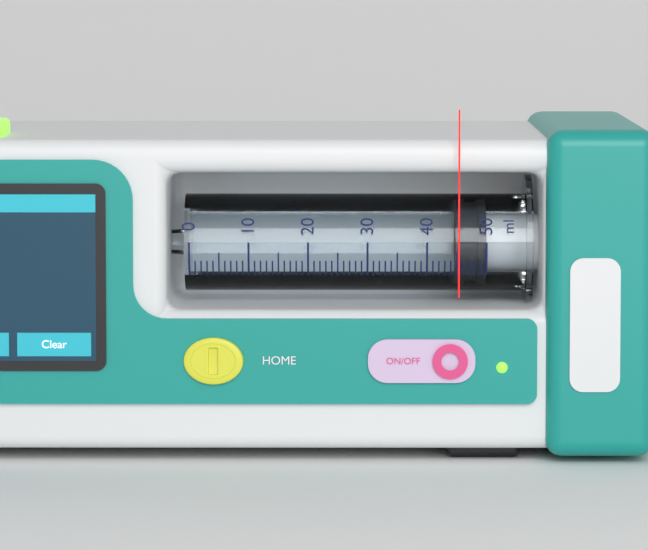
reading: 45 ml
